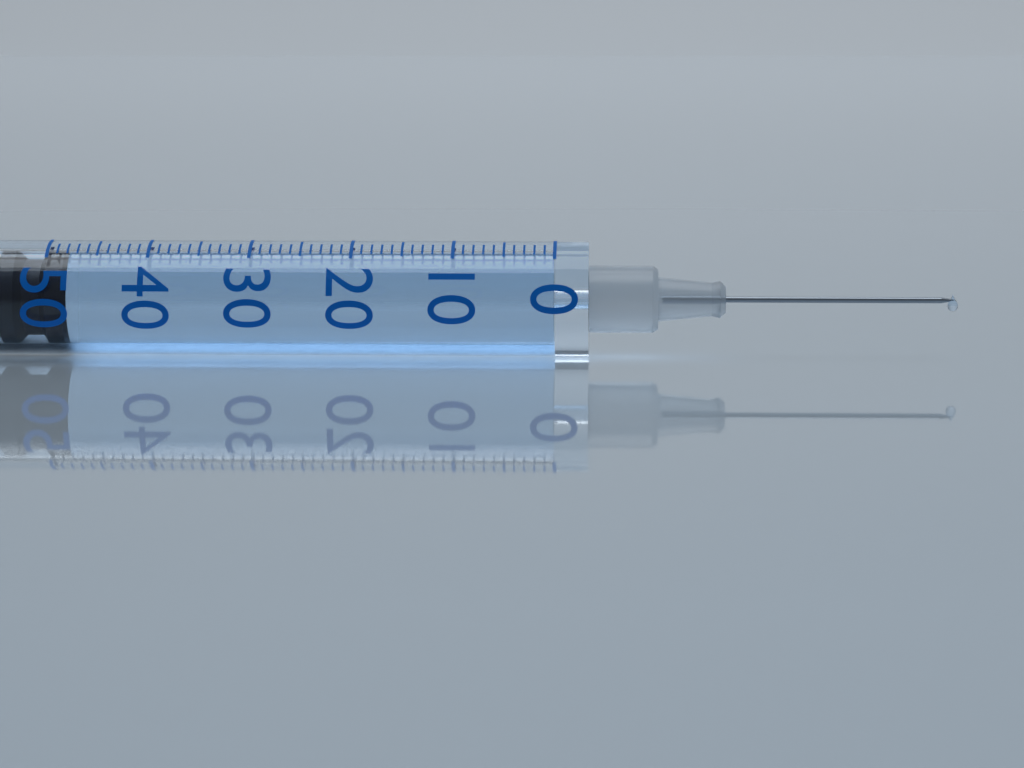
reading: 48 (no unit)
